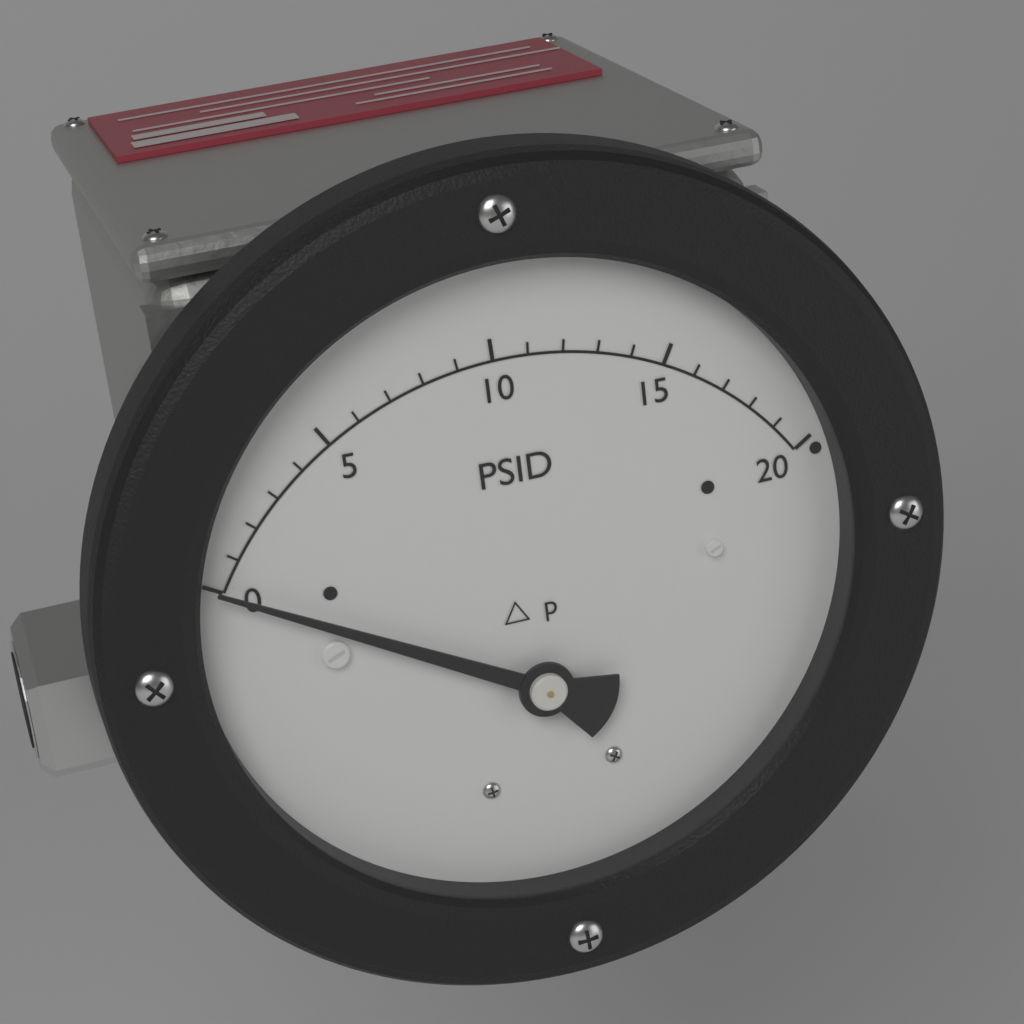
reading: 0 PSID
